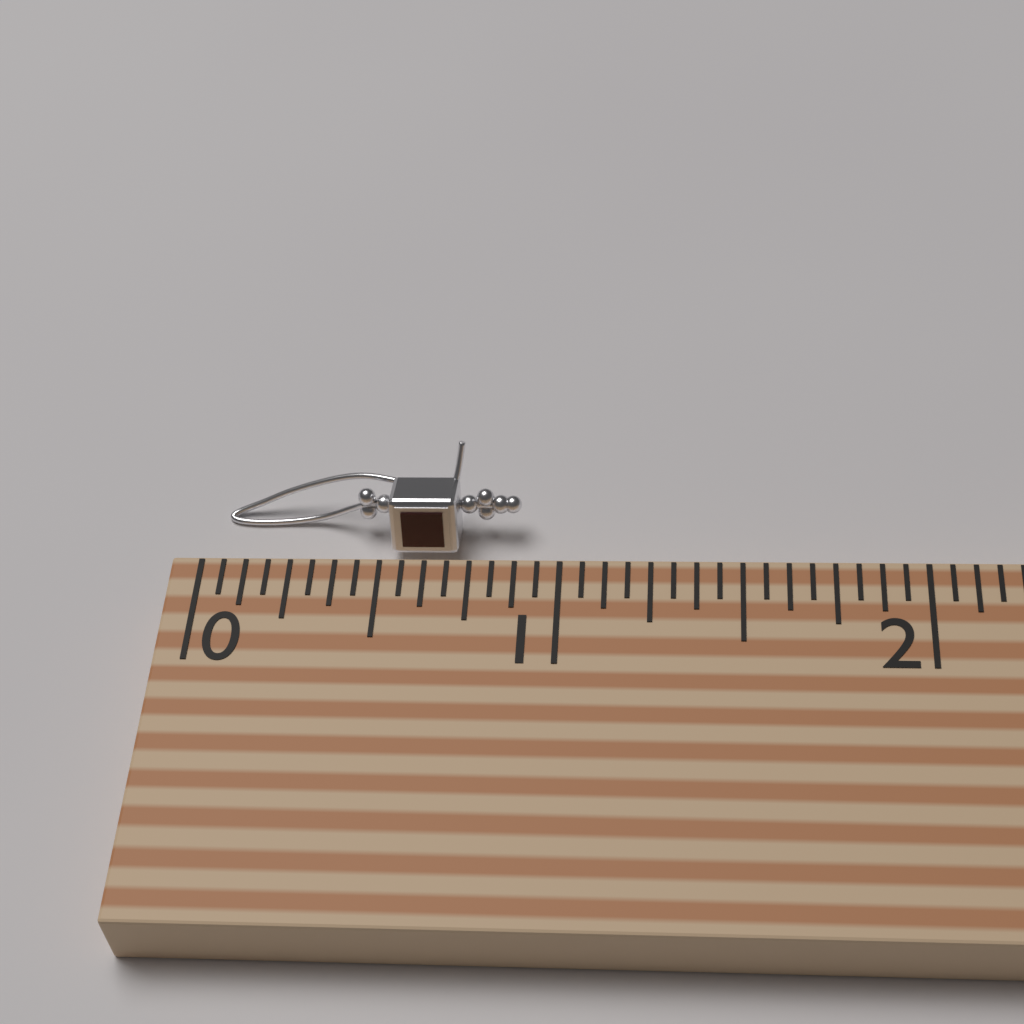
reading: 0.8750 (no unit)
